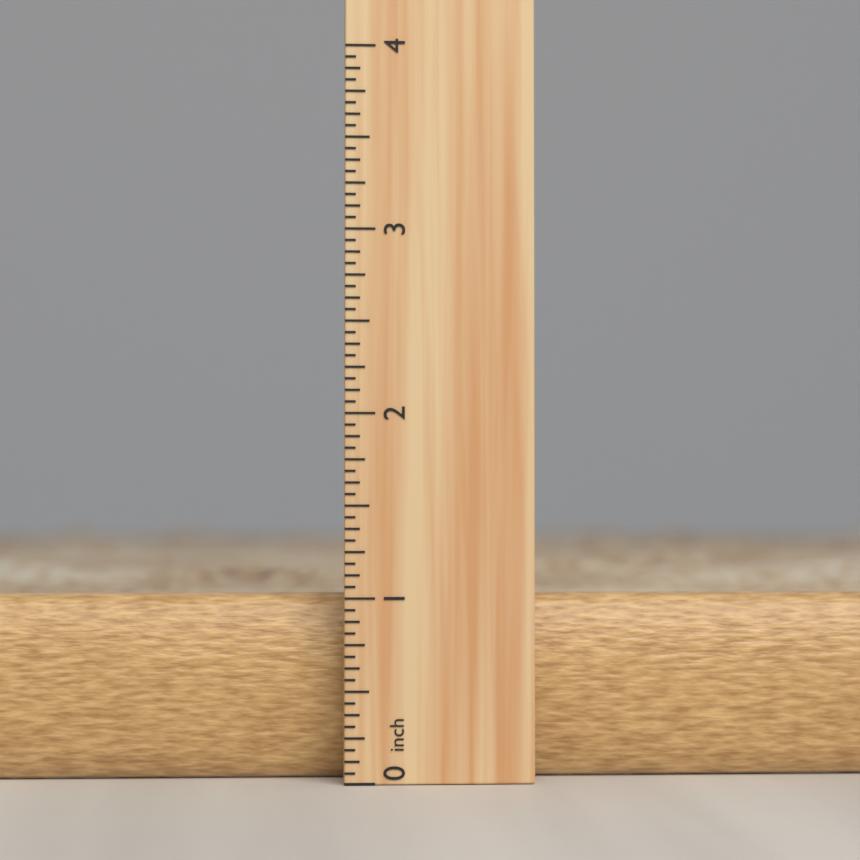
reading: 1.1875 inch
